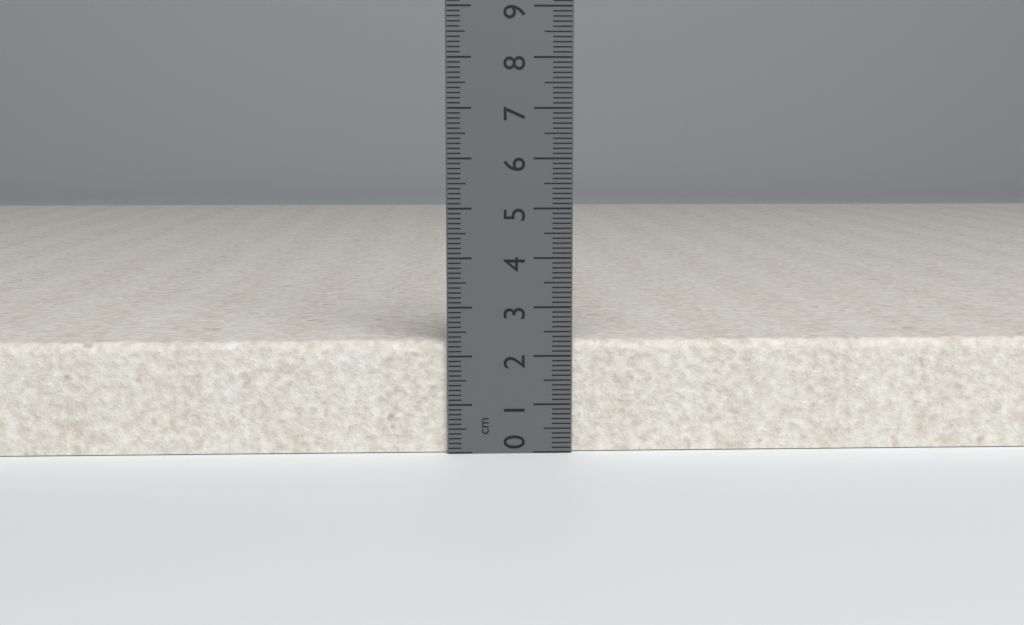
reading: 2.3 cm
